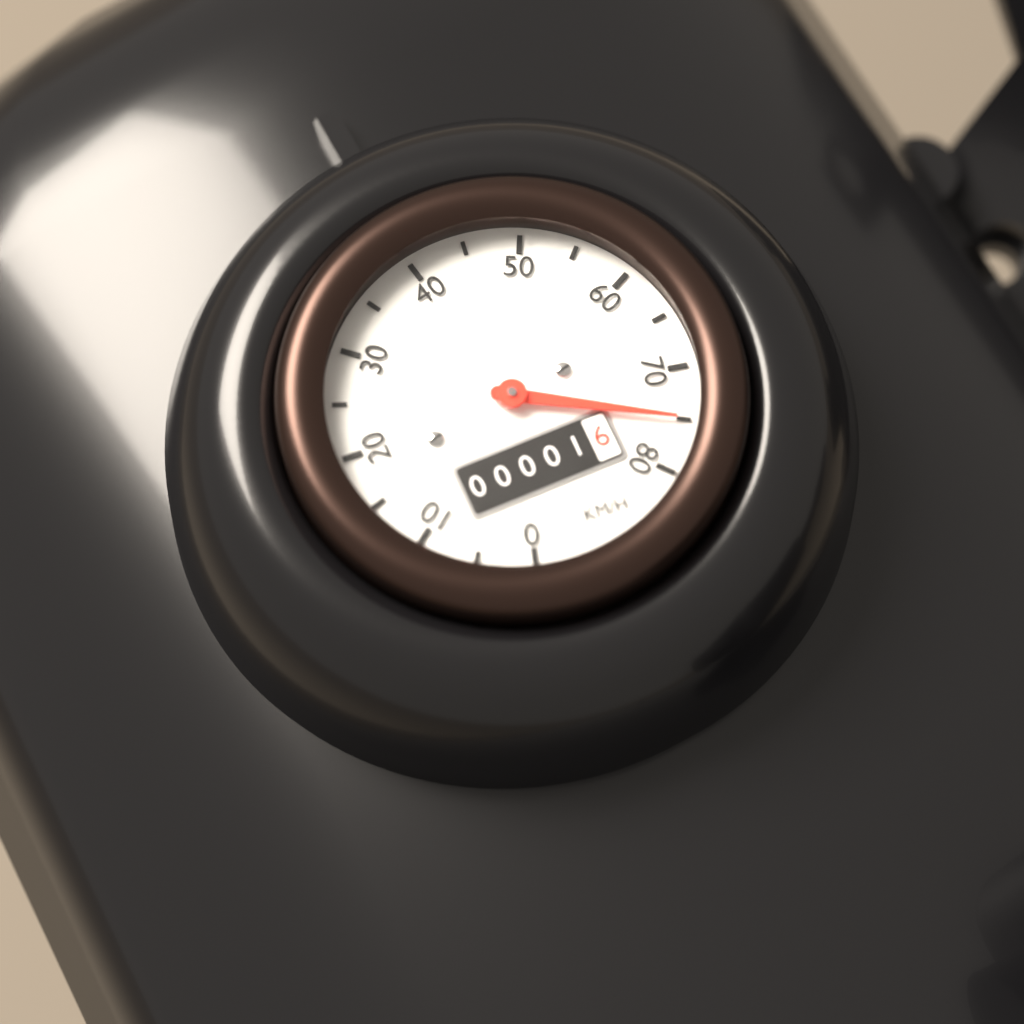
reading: 75 km/h
